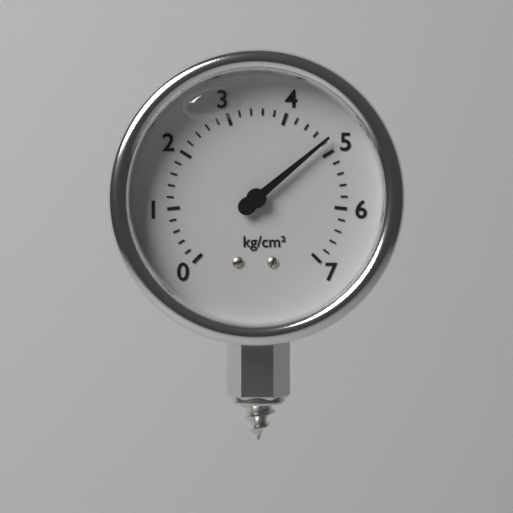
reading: 4.8 kg/cm²
